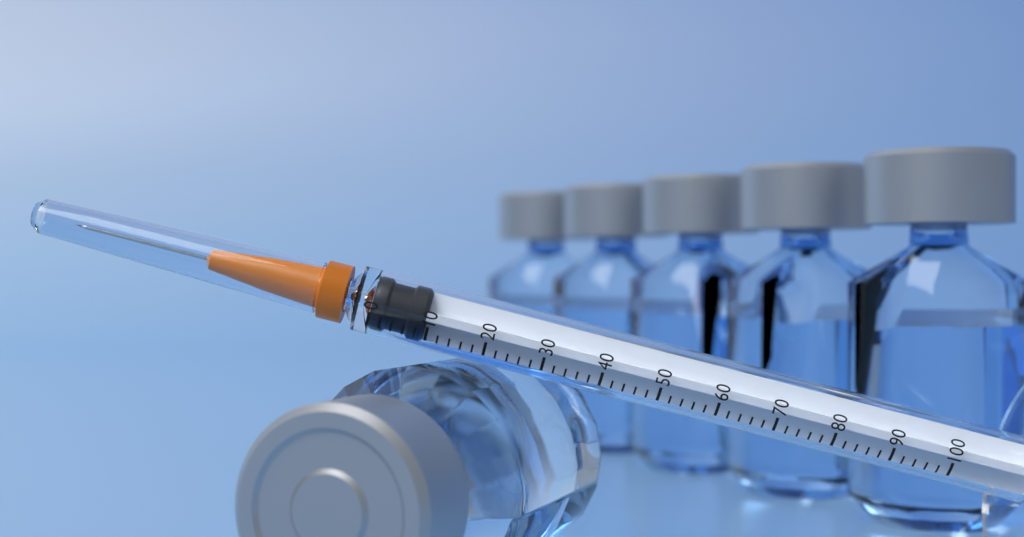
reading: 0 (no unit)
